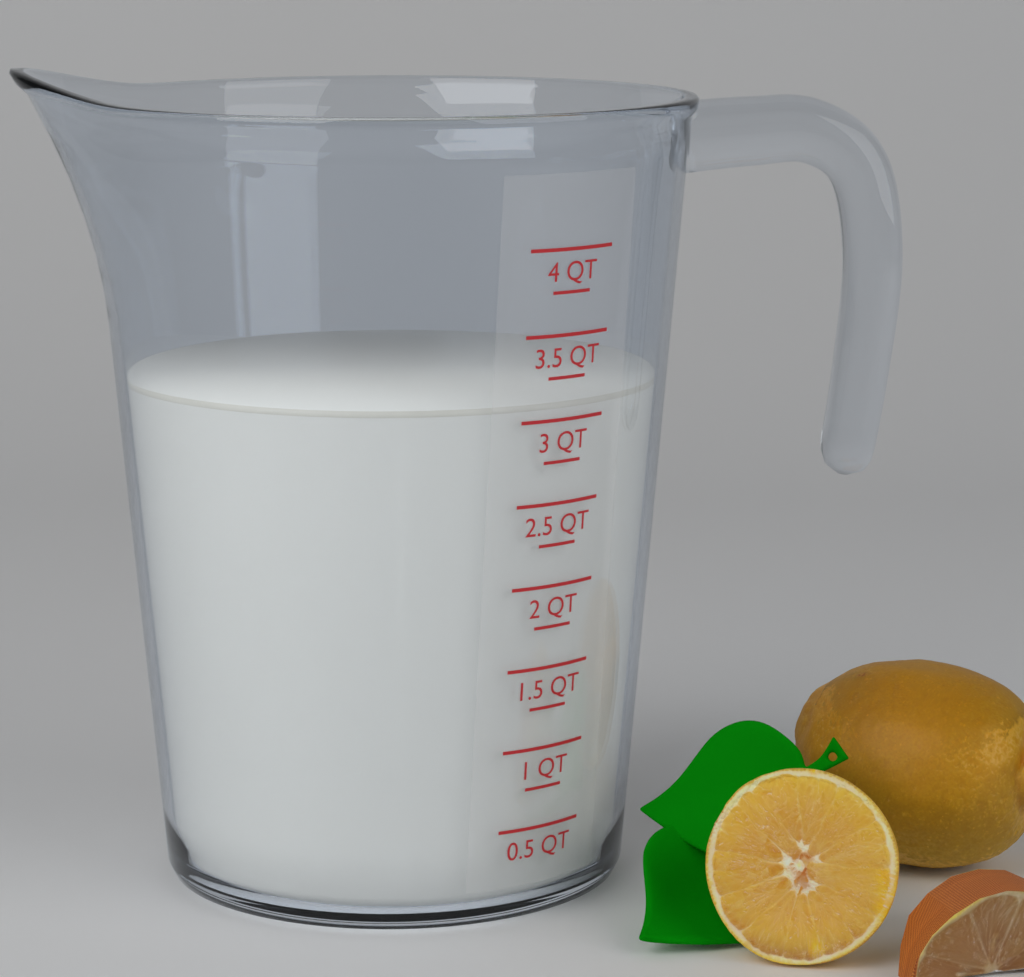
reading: 3.10 QT
